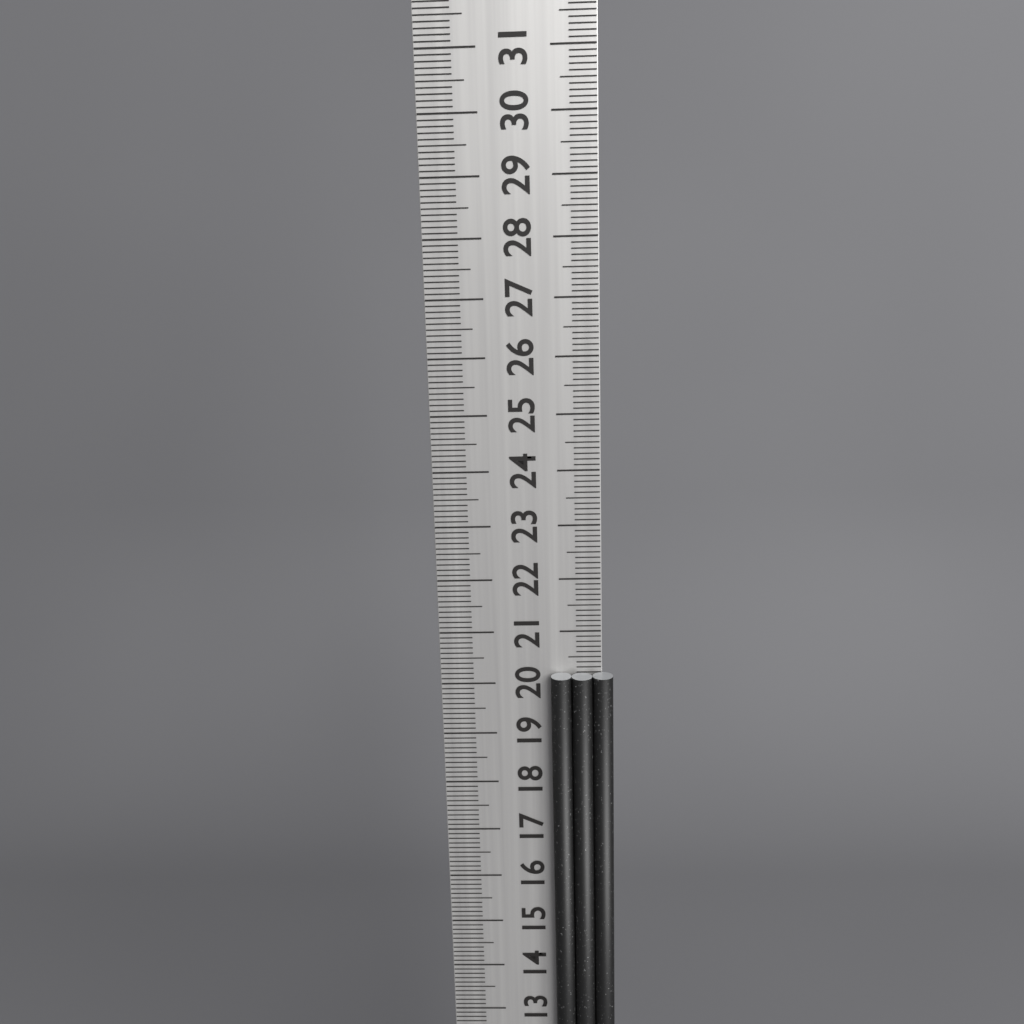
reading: 20.2 cm
